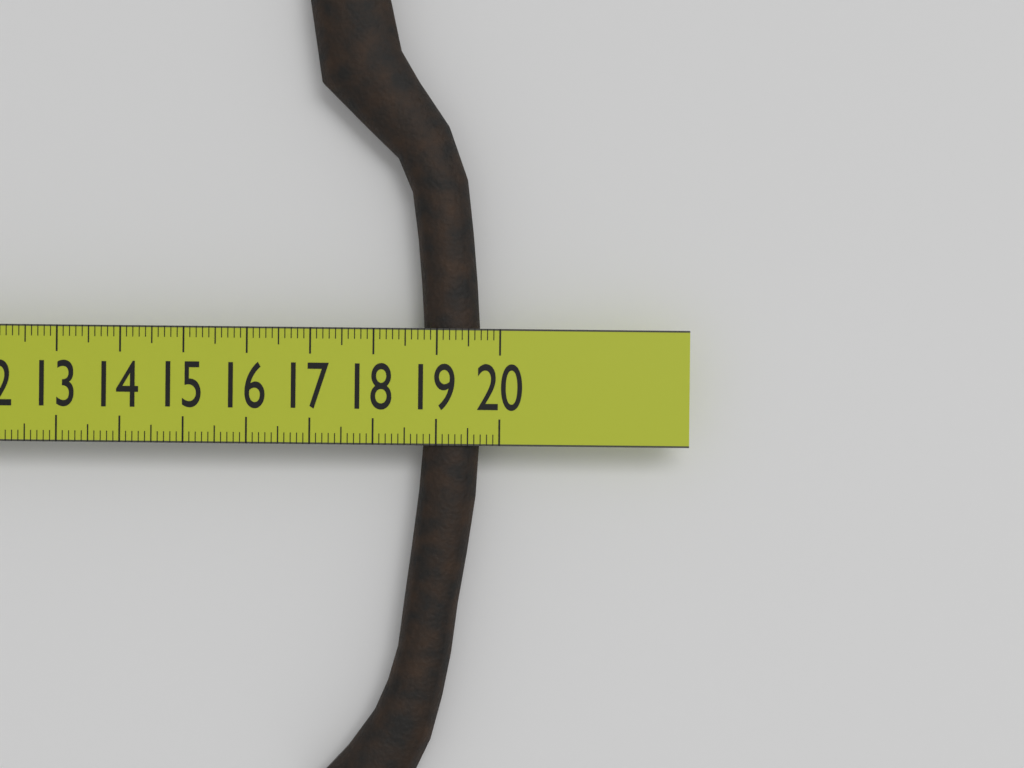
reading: 19.7 cm
